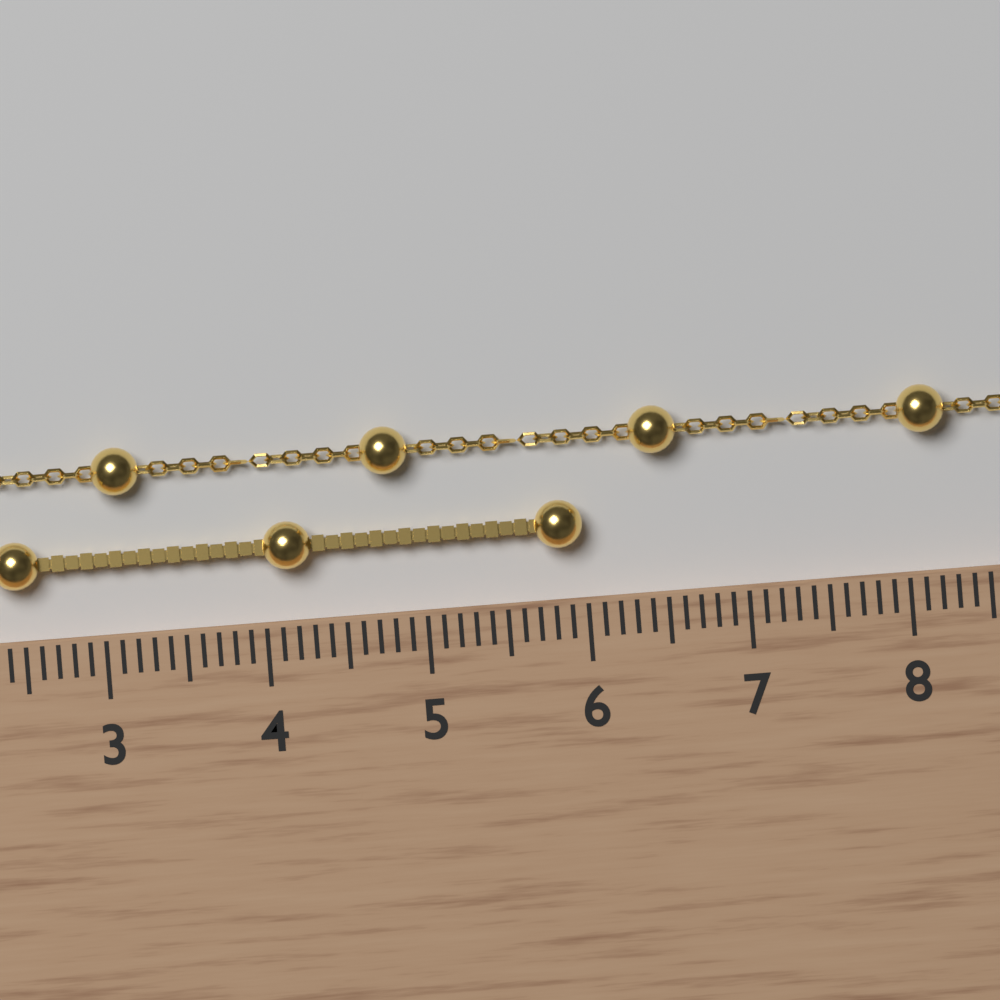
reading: 6.0 cm
